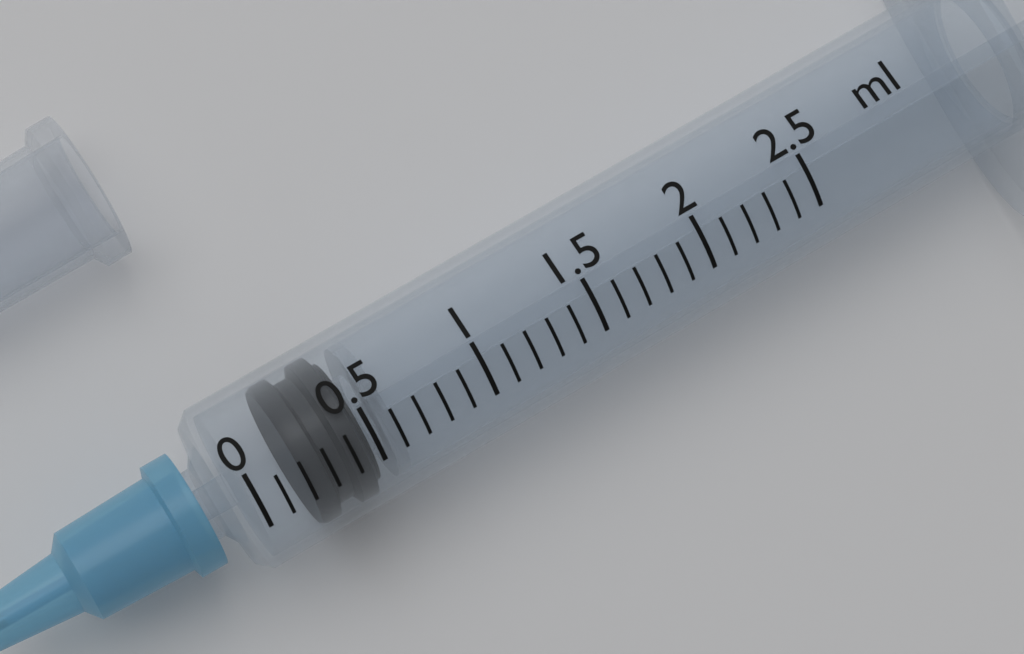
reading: 0.2 ml
